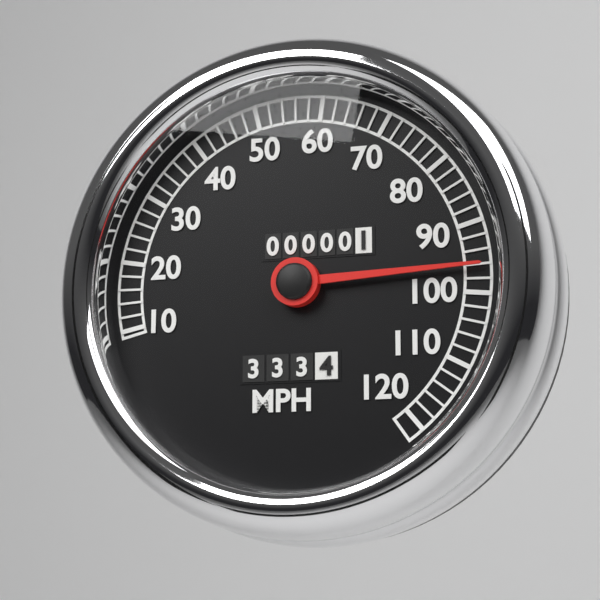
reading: 96 MPH
